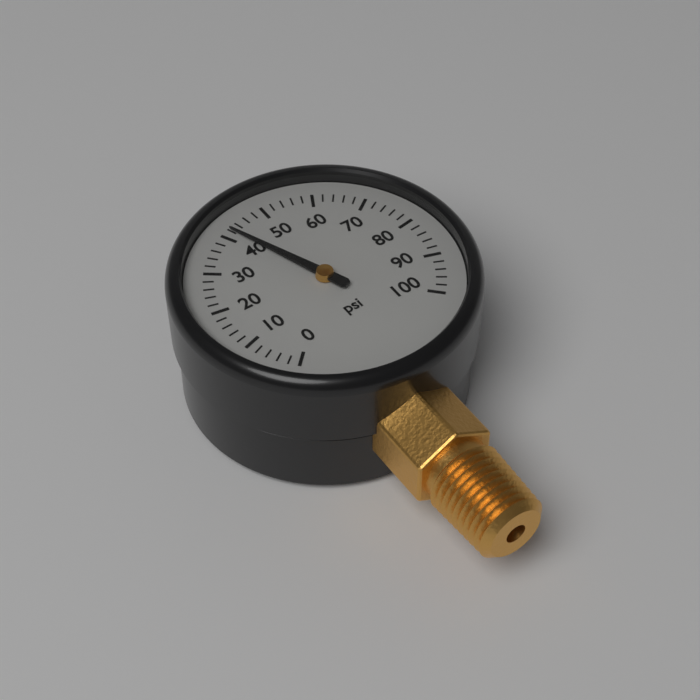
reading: 42 psi
